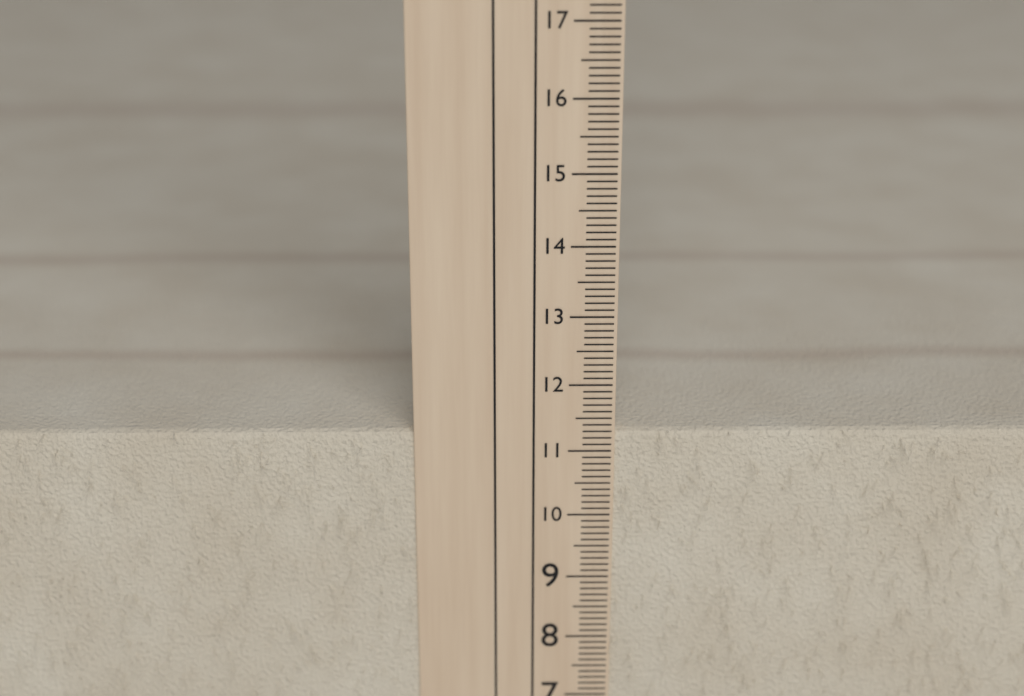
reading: 11.3 cm
